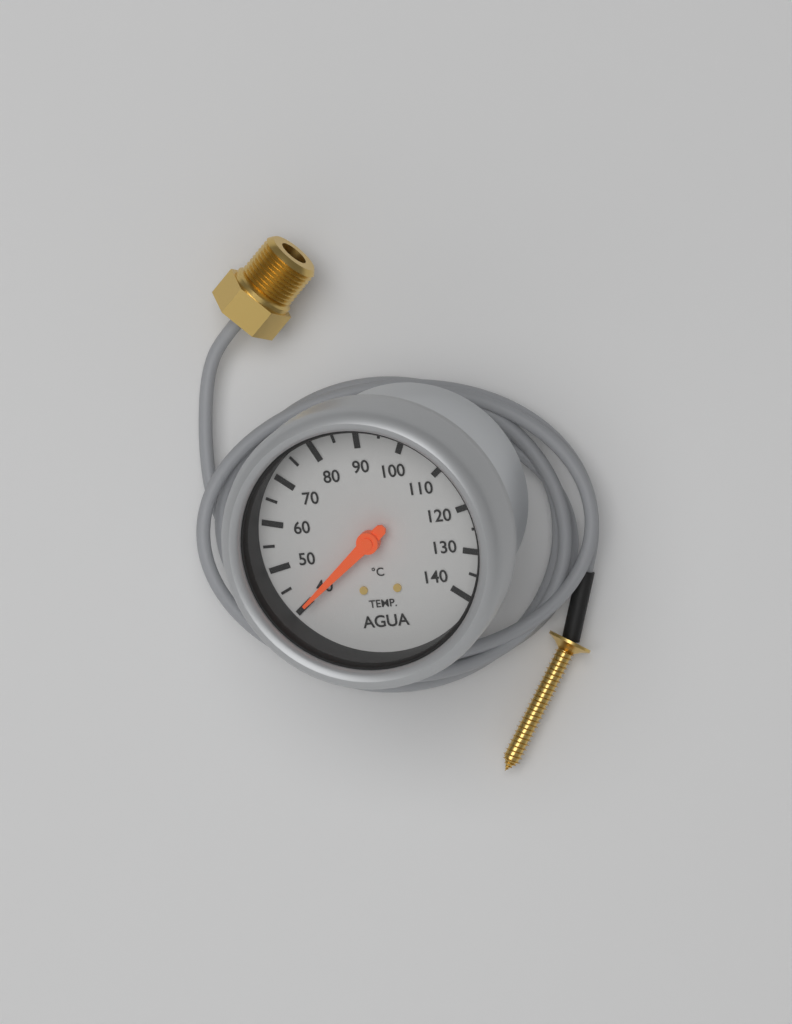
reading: 40 °C
